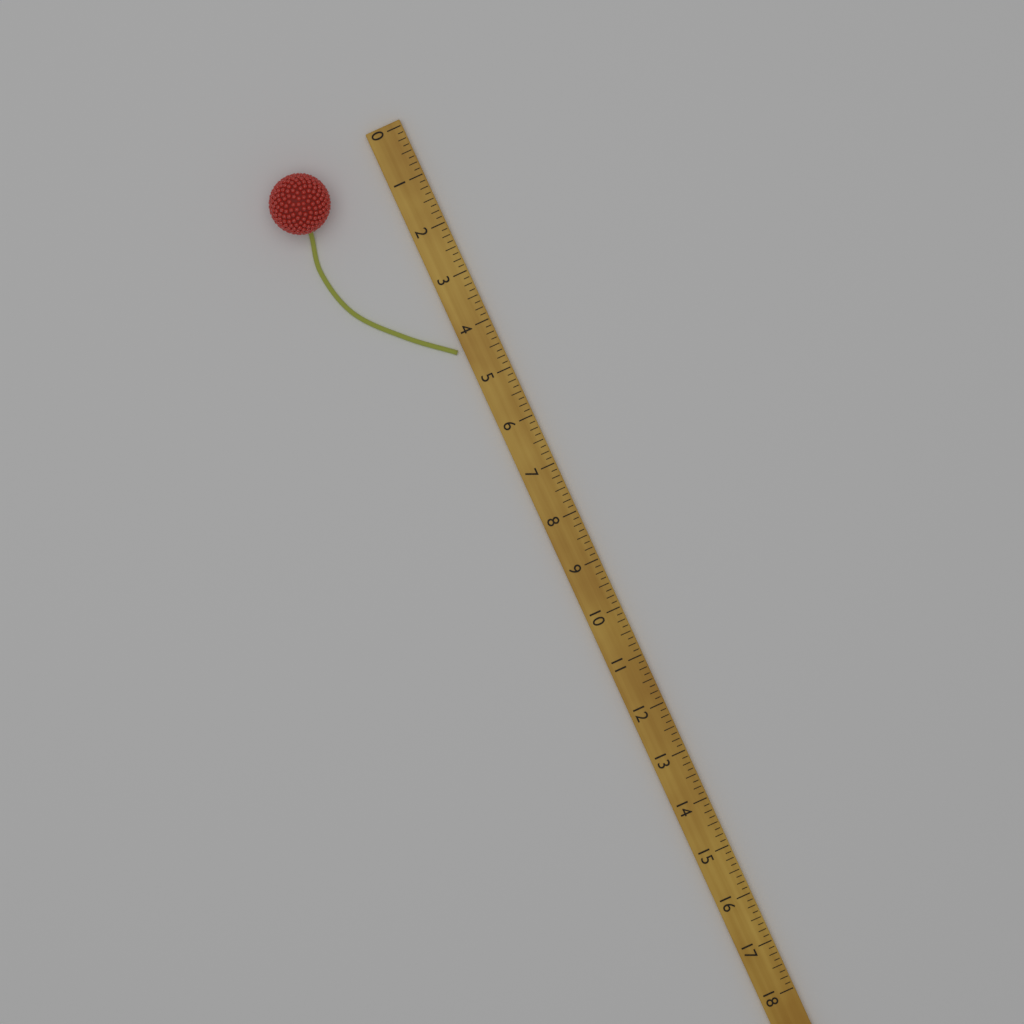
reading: 4.375 (no unit)
